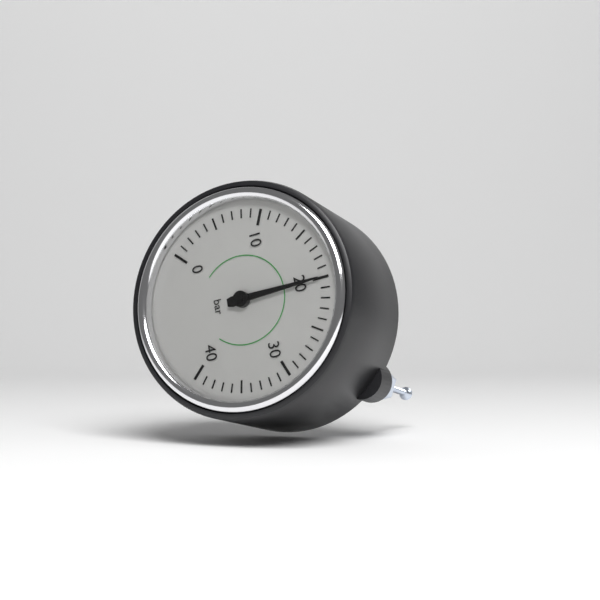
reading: 20 bar
